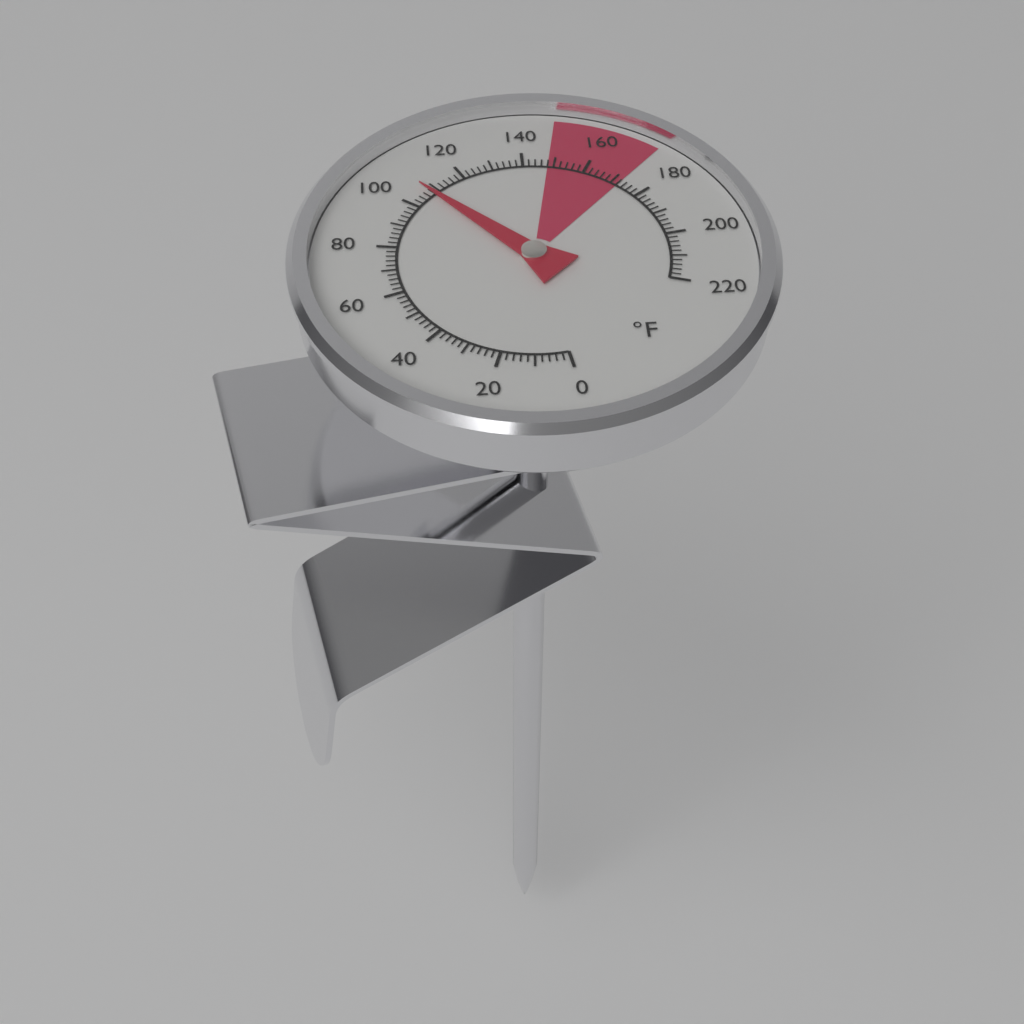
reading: 108 °F
